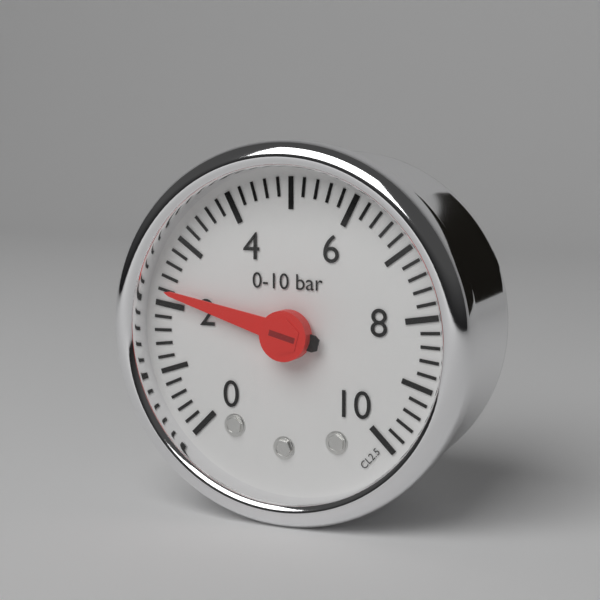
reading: 2.2 bar
